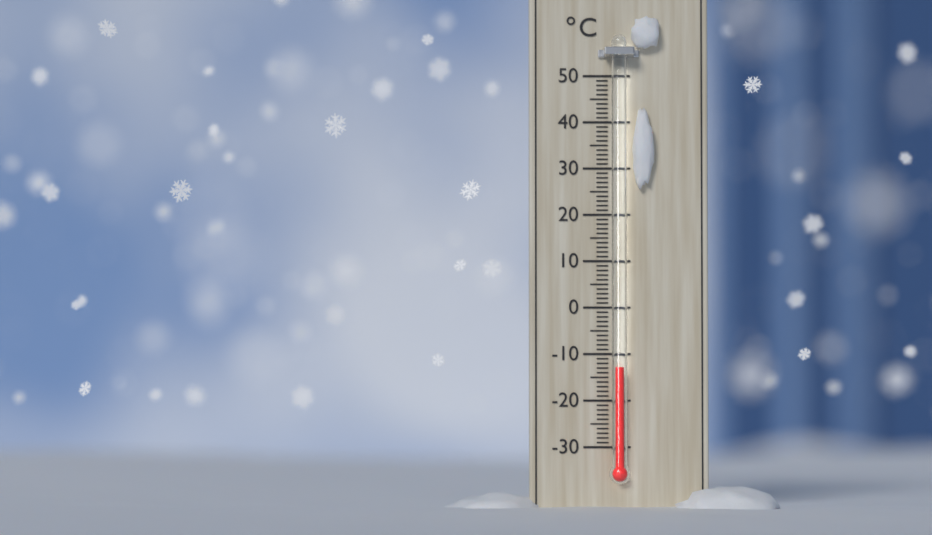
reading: -13 °C
